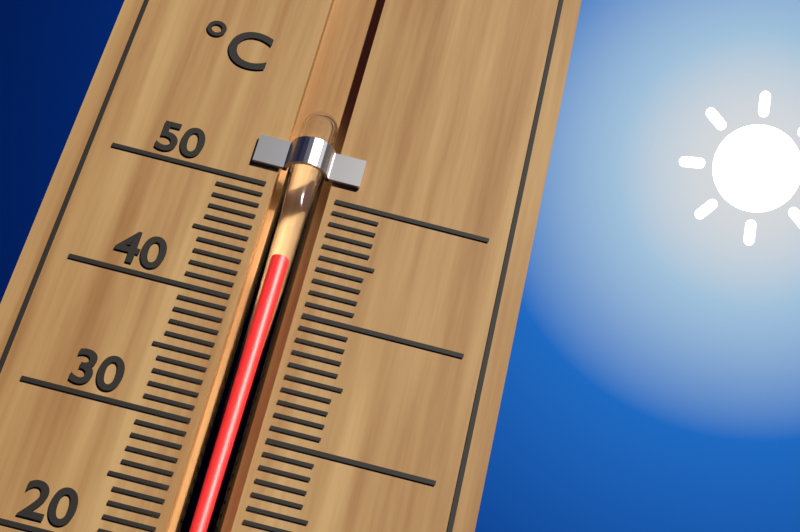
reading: 44 °C
